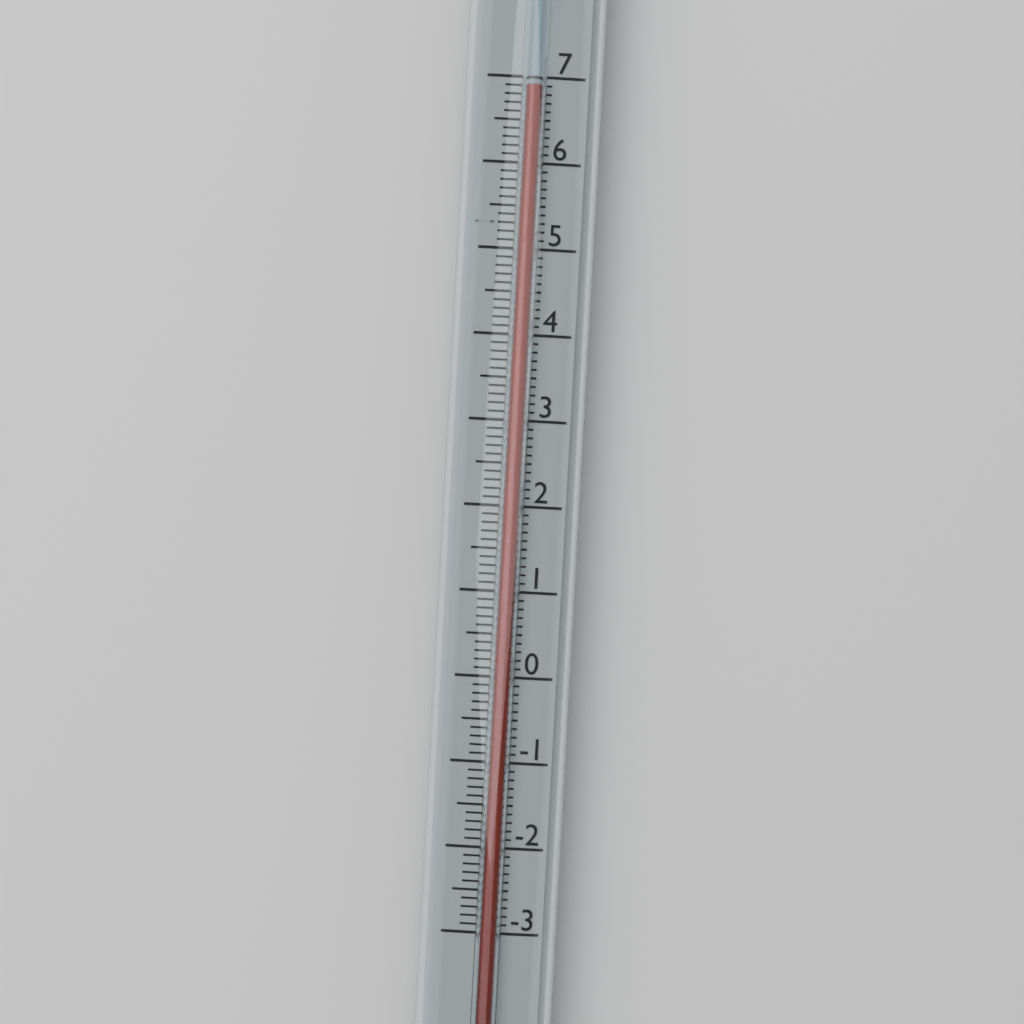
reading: 6.9 (no unit)
